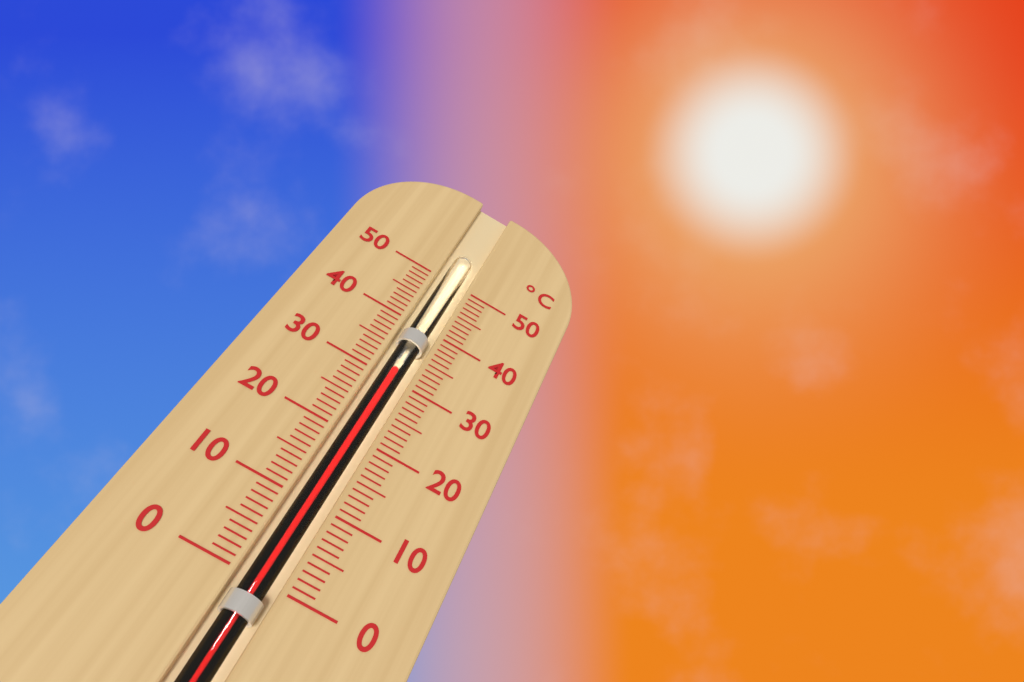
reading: 32 °C
